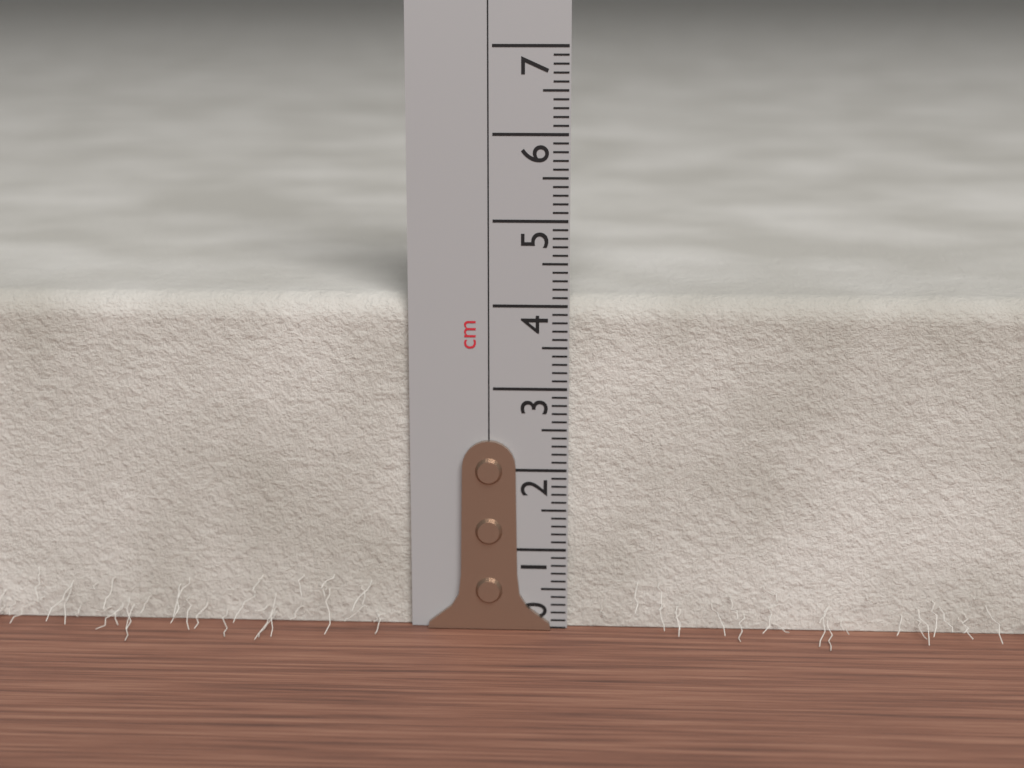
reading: 4.1 cm
